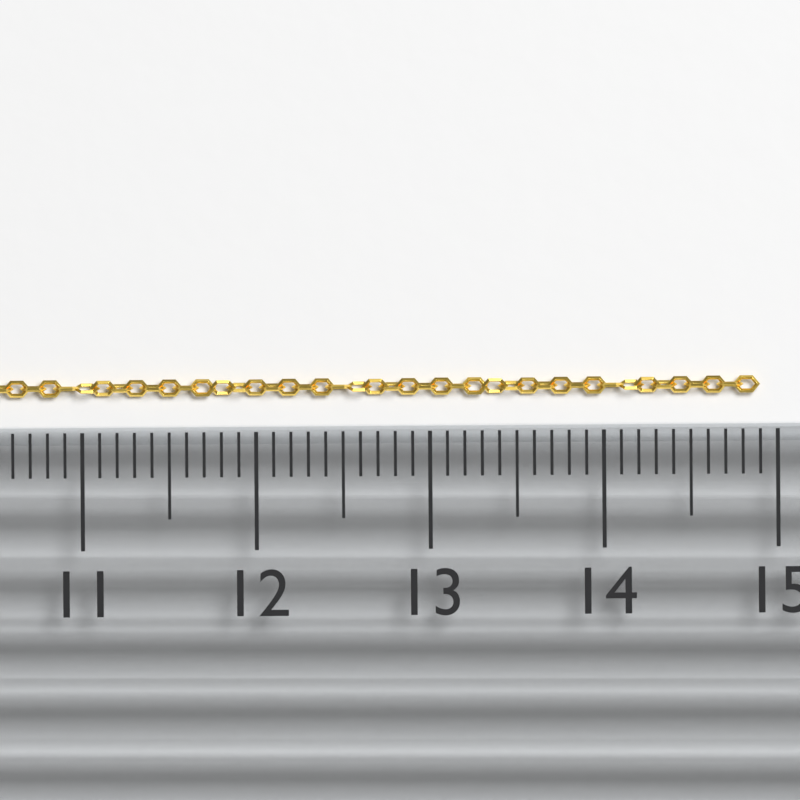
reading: 14.9 (no unit)
